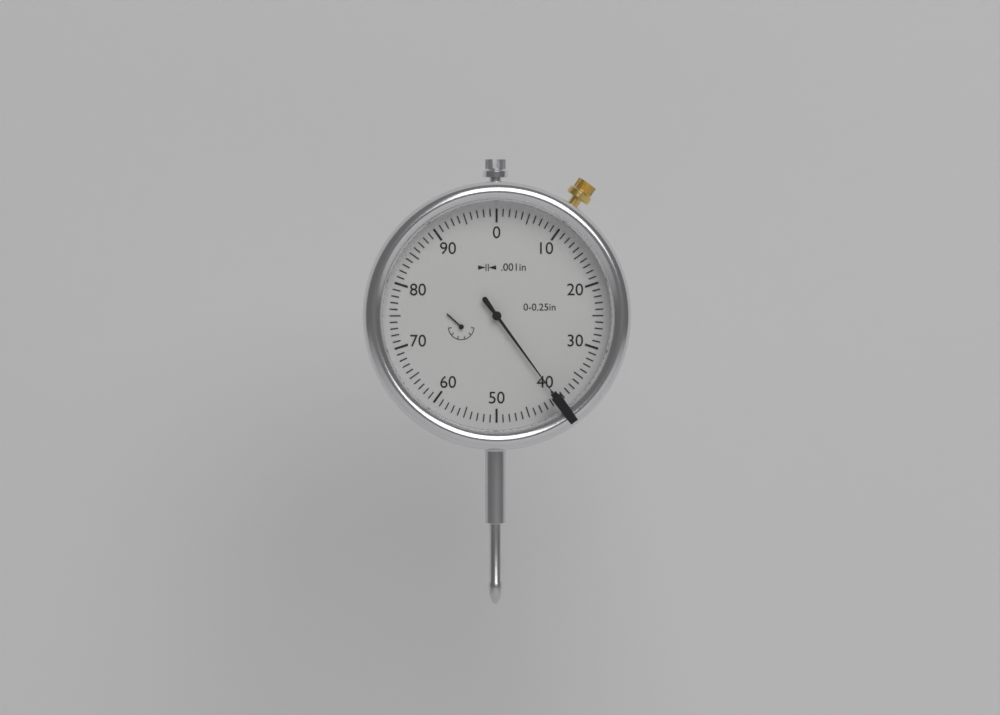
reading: 0.040 in
